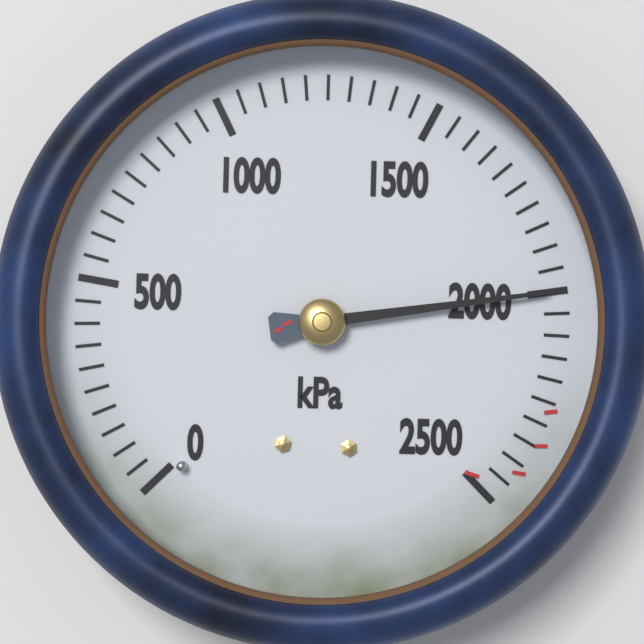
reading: 2000 kPa
